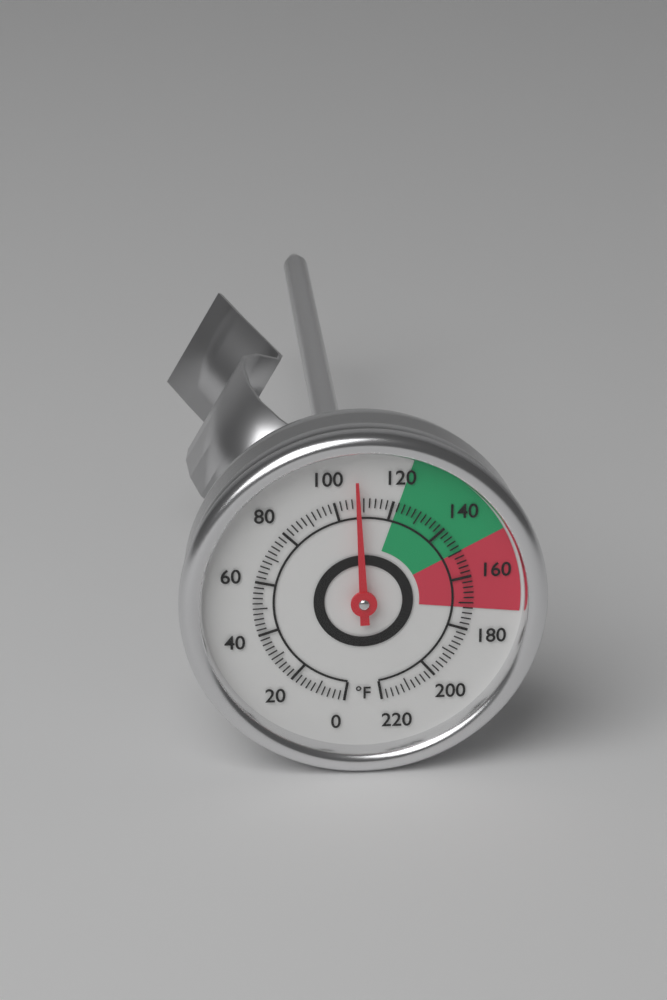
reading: 108 °F
